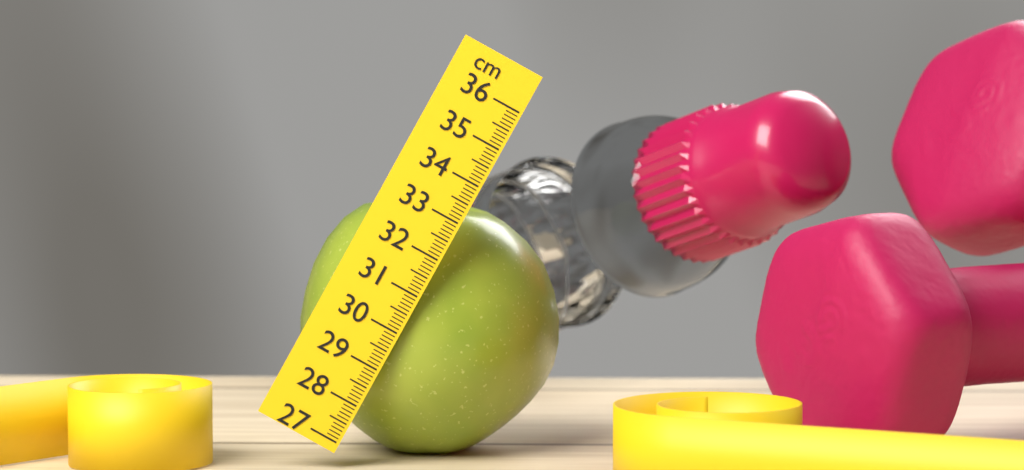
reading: 33.3 cm
